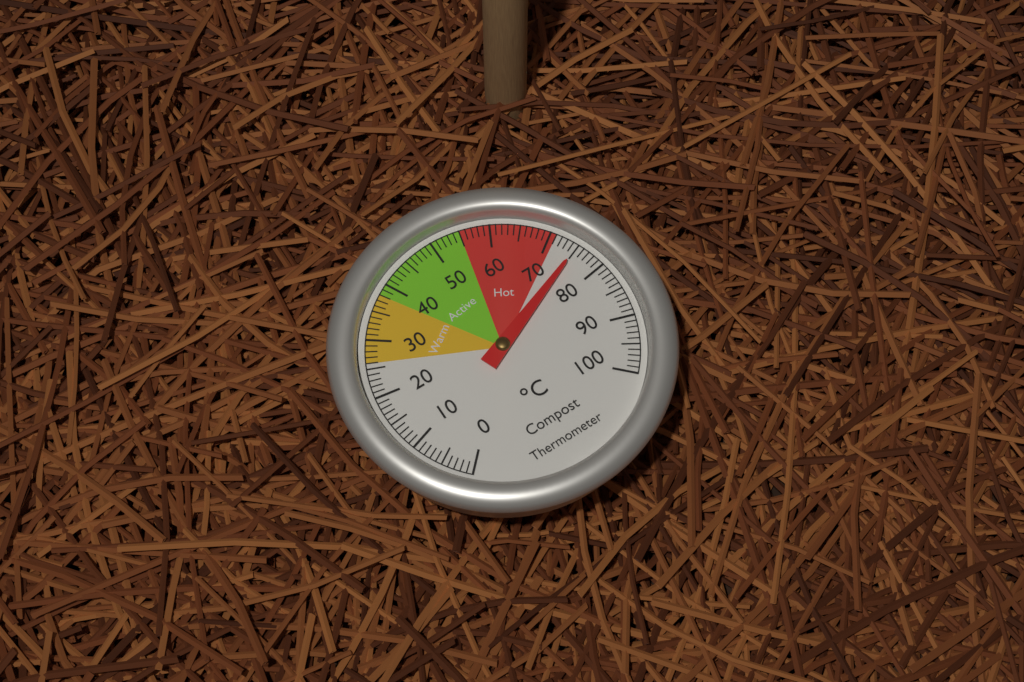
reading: 75 °C
